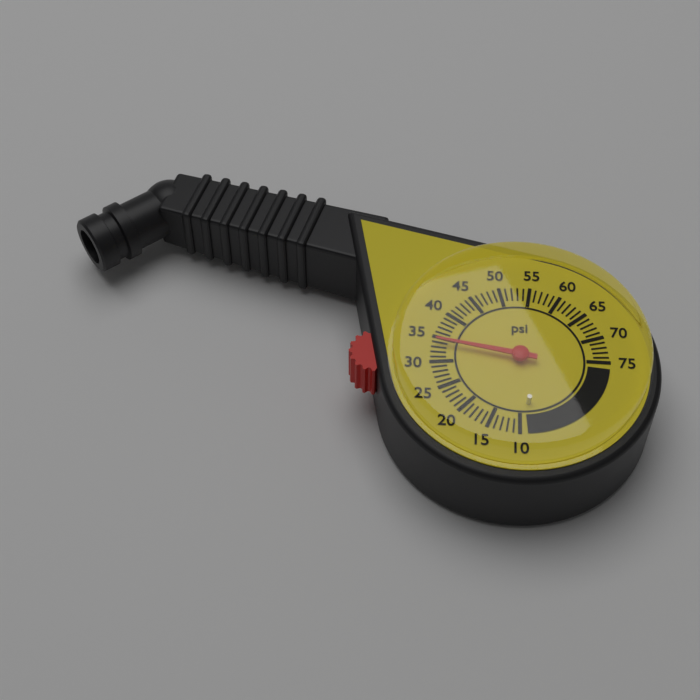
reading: 34 psi
